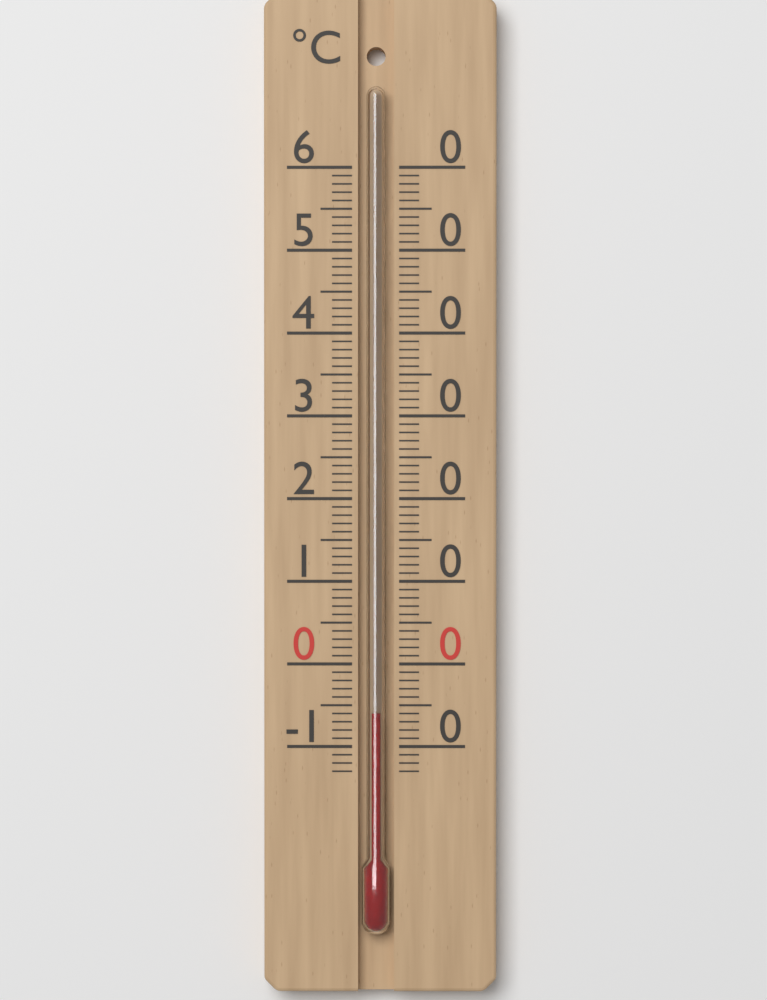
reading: -6 °C
